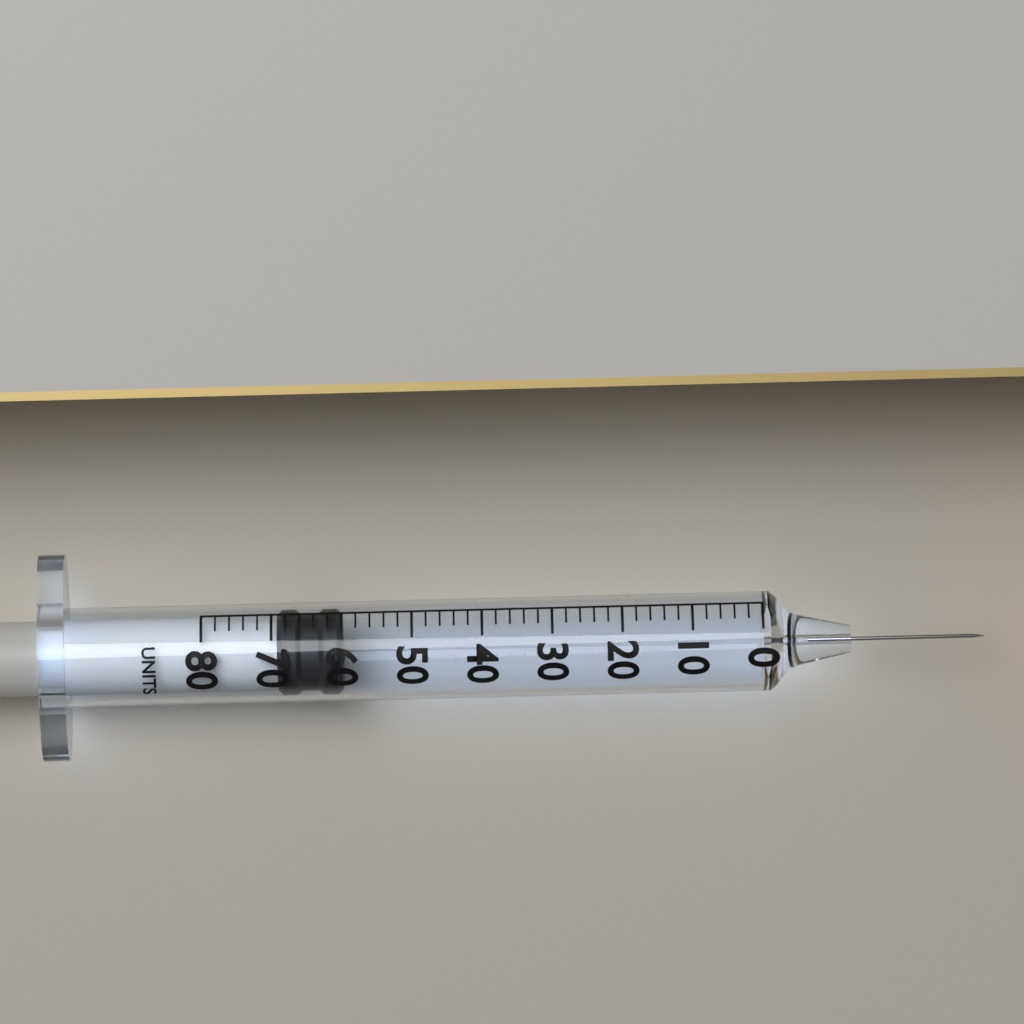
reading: 60 units
